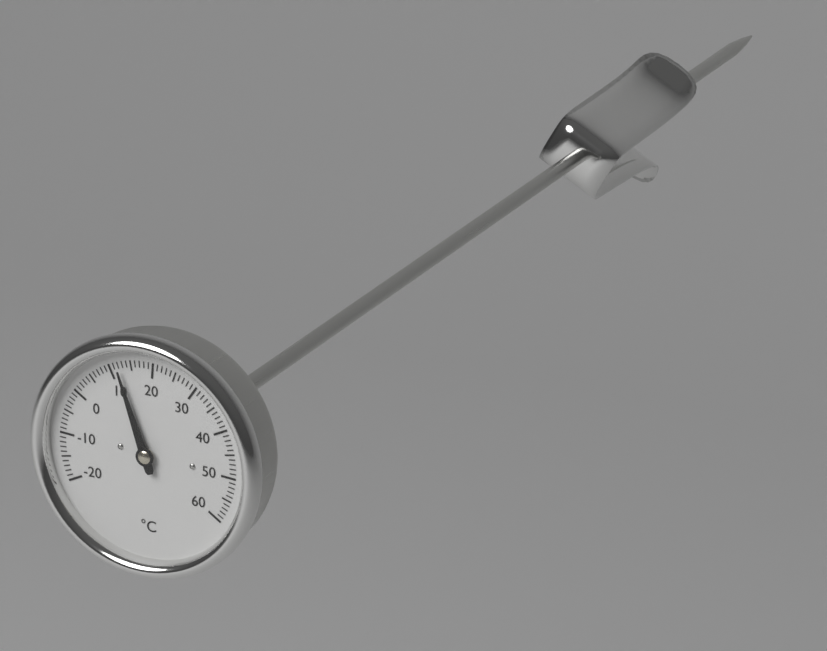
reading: 12 °C
